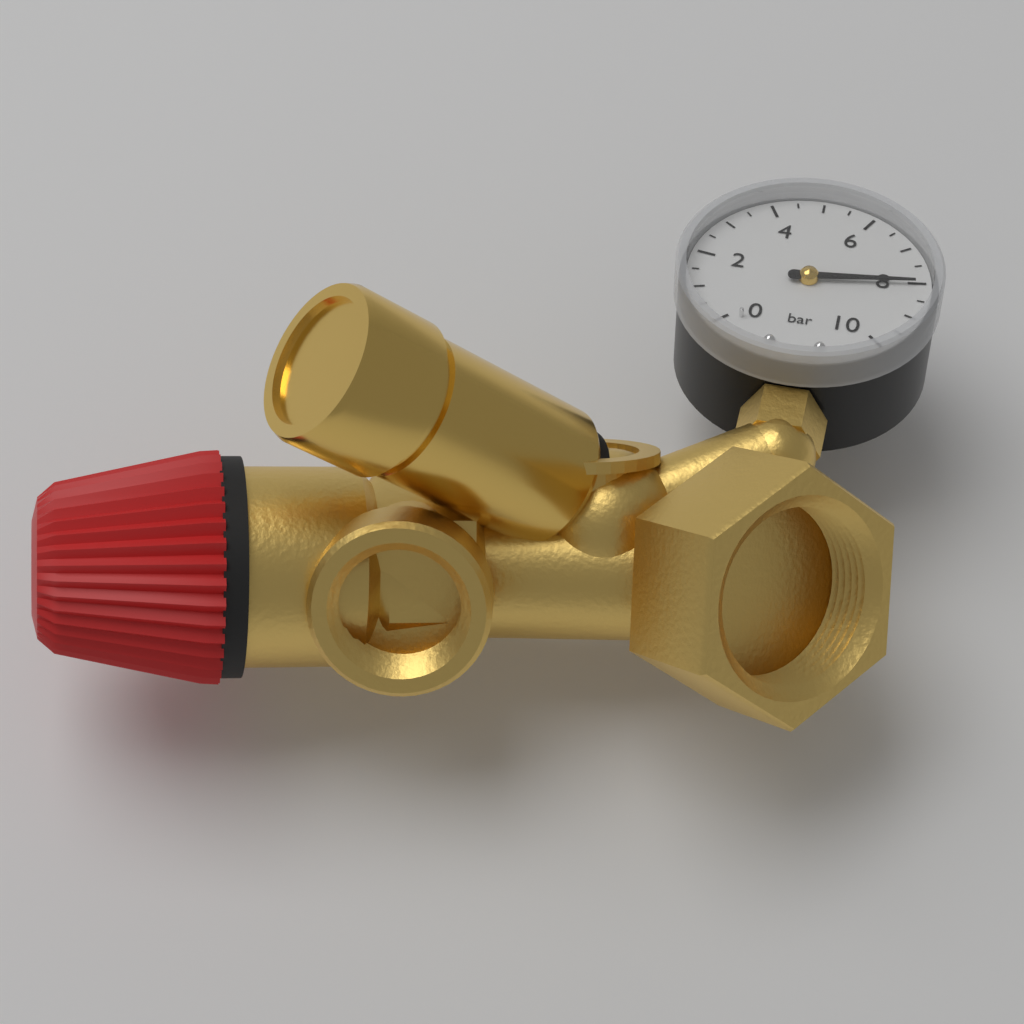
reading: 8.0 bar
